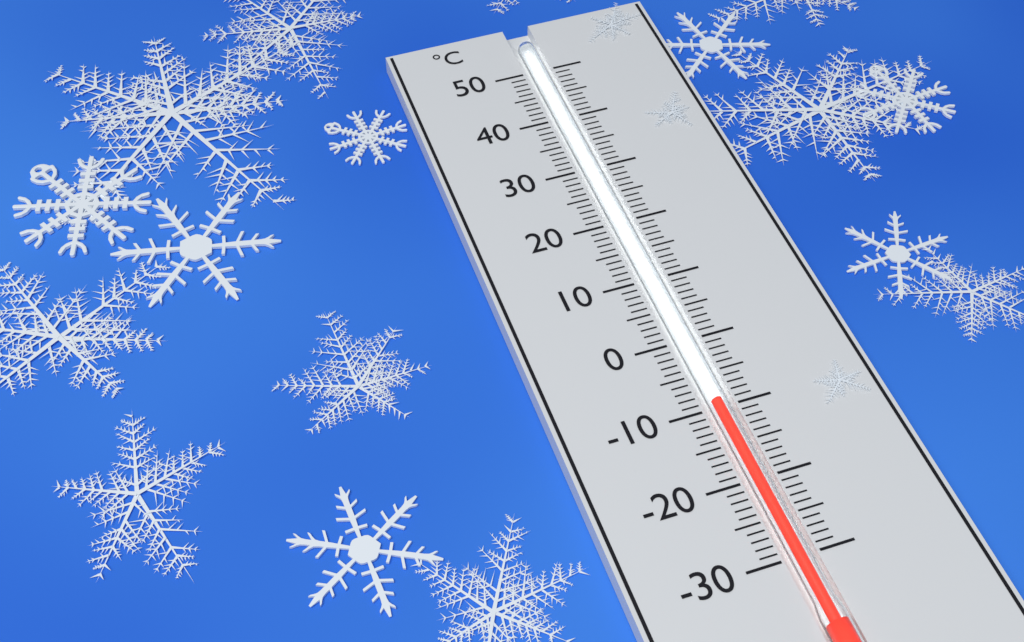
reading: -9 °C
